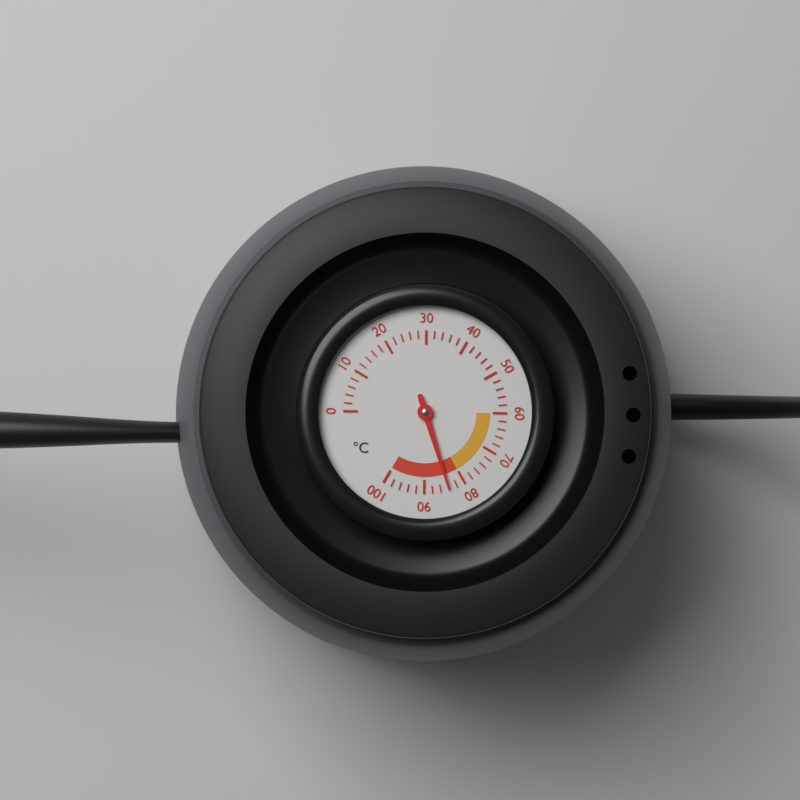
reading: 84 °C
